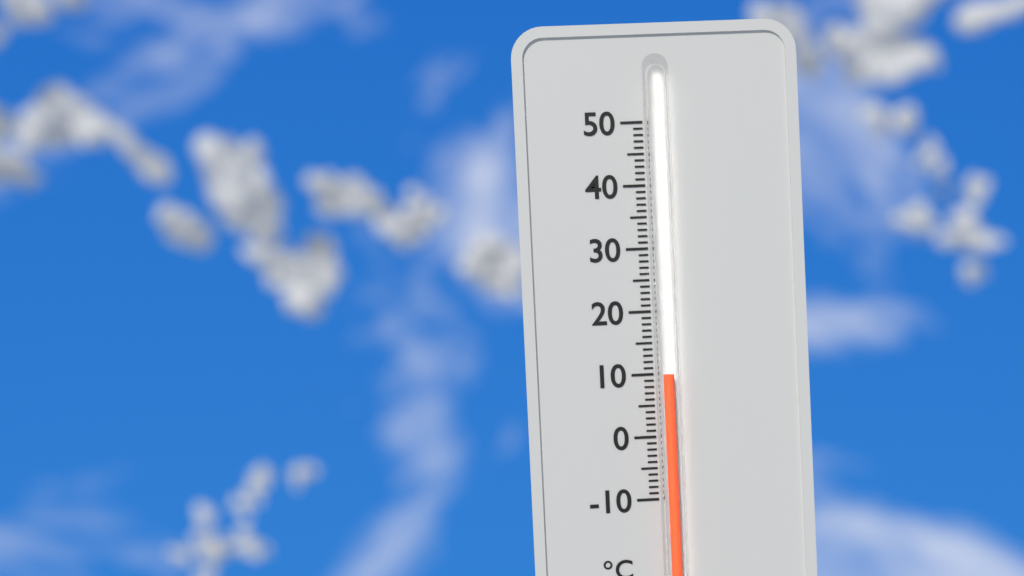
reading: 10 °C
